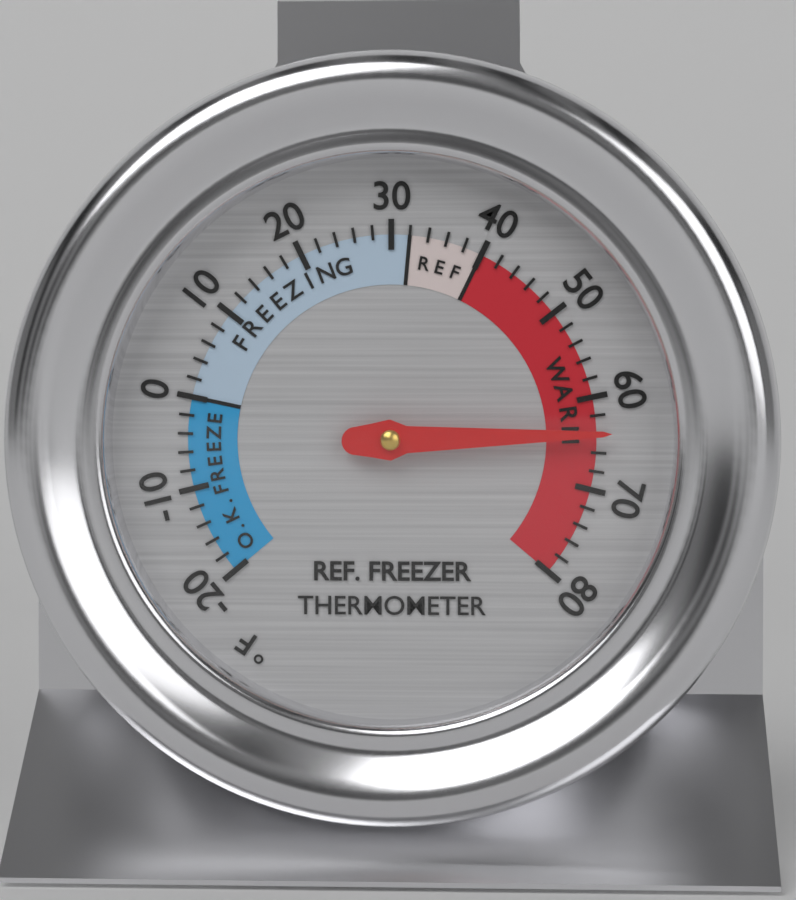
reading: 64 °F
